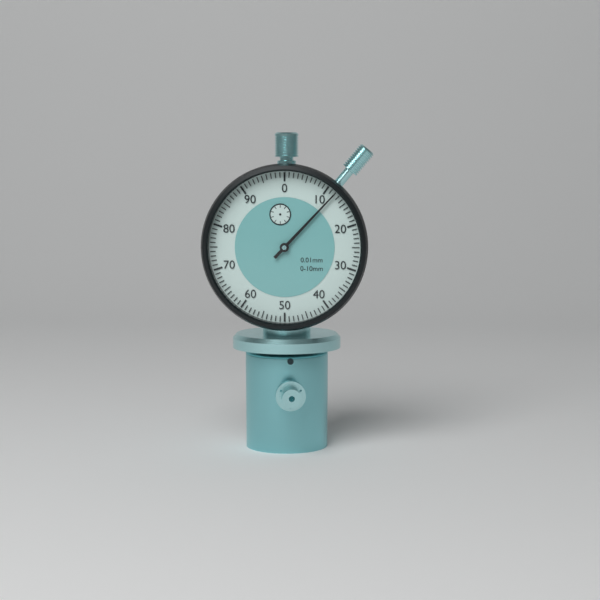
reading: 0.12 mm
